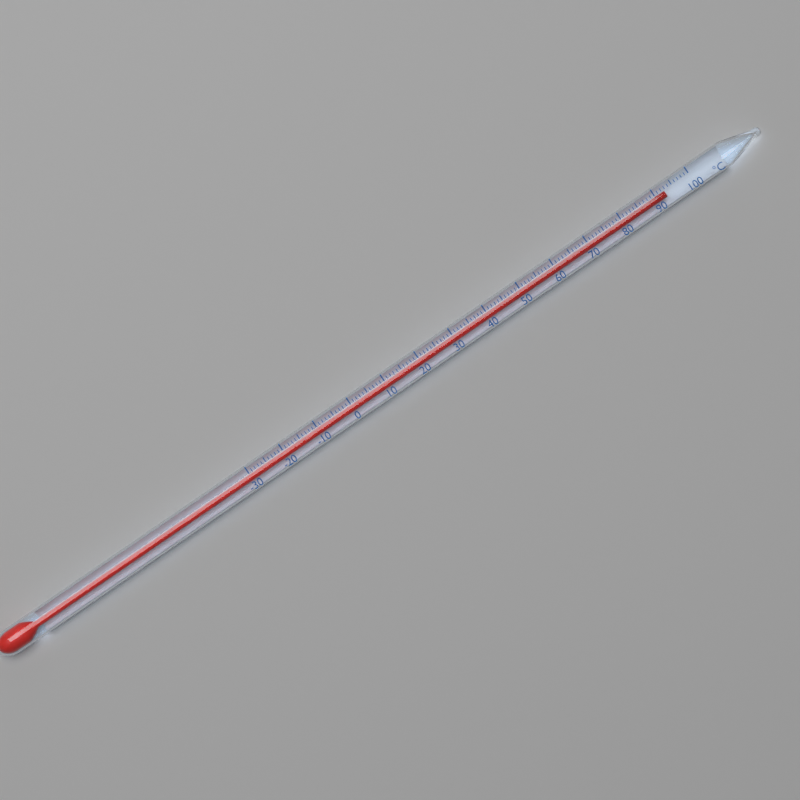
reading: 93 °C
